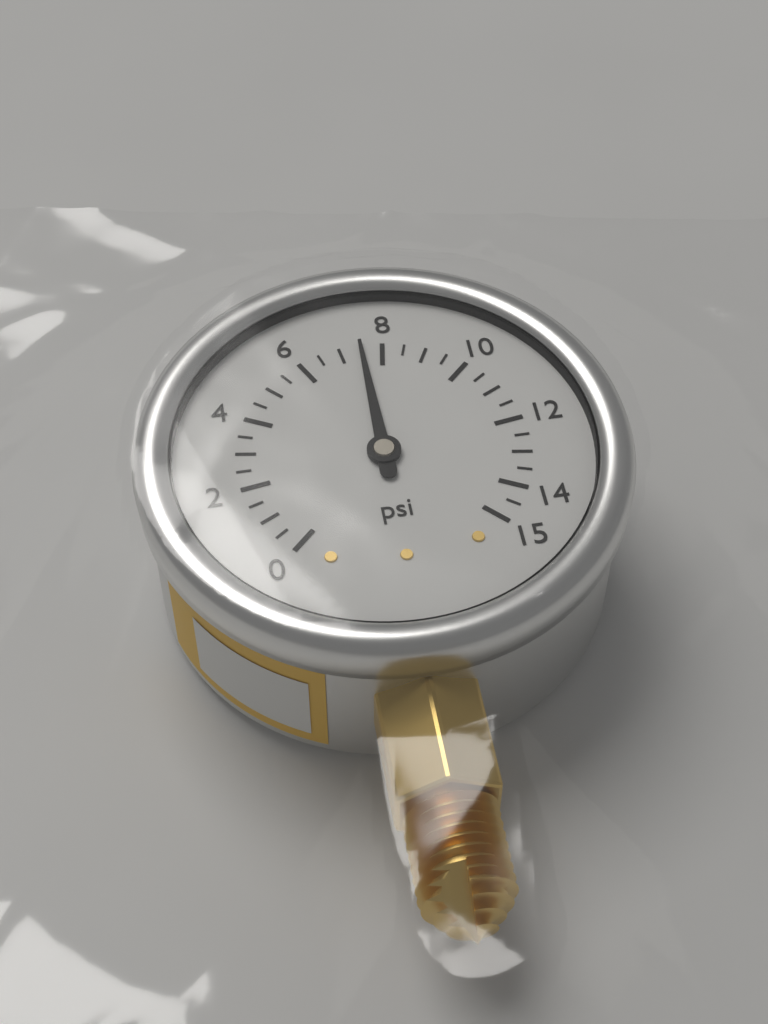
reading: 7.5 psi
